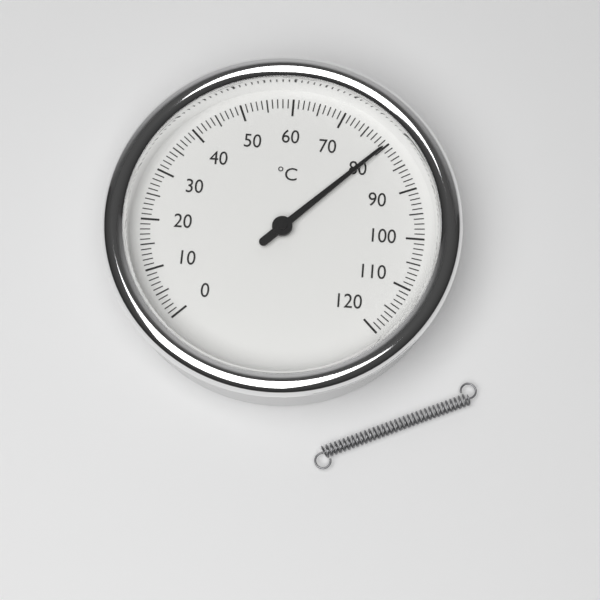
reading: 80 °C
